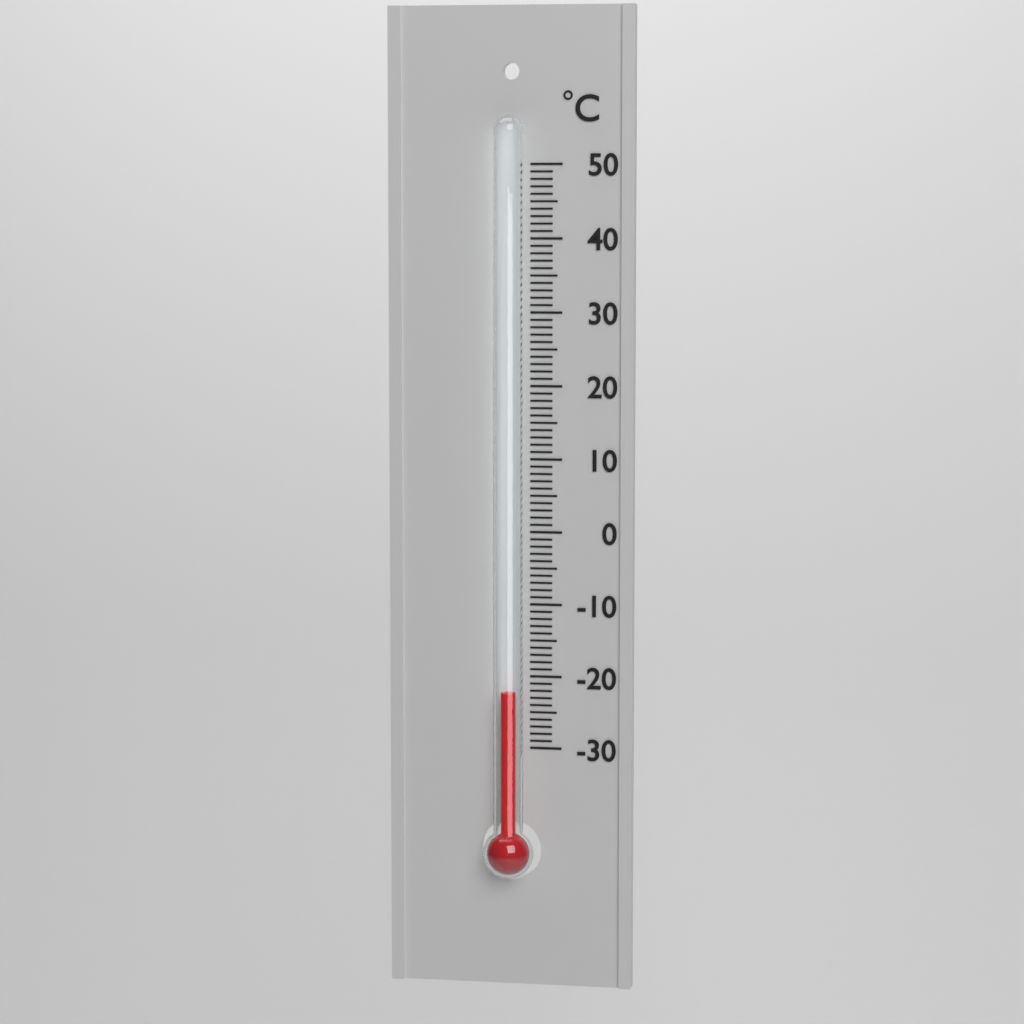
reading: -22 °C
